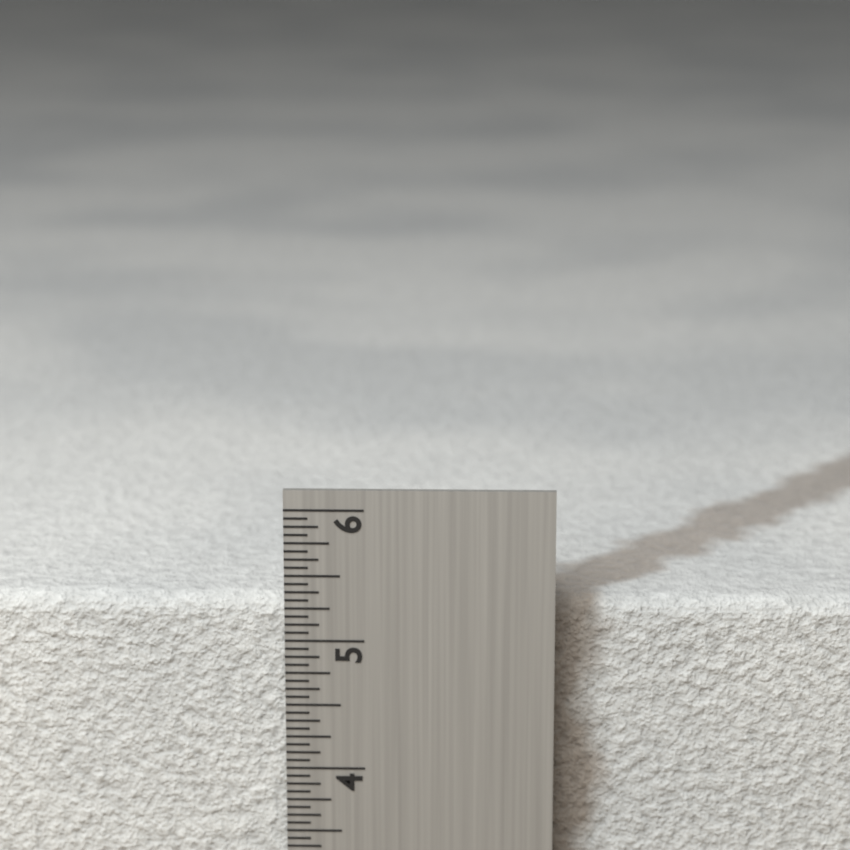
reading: 5.2500 in
